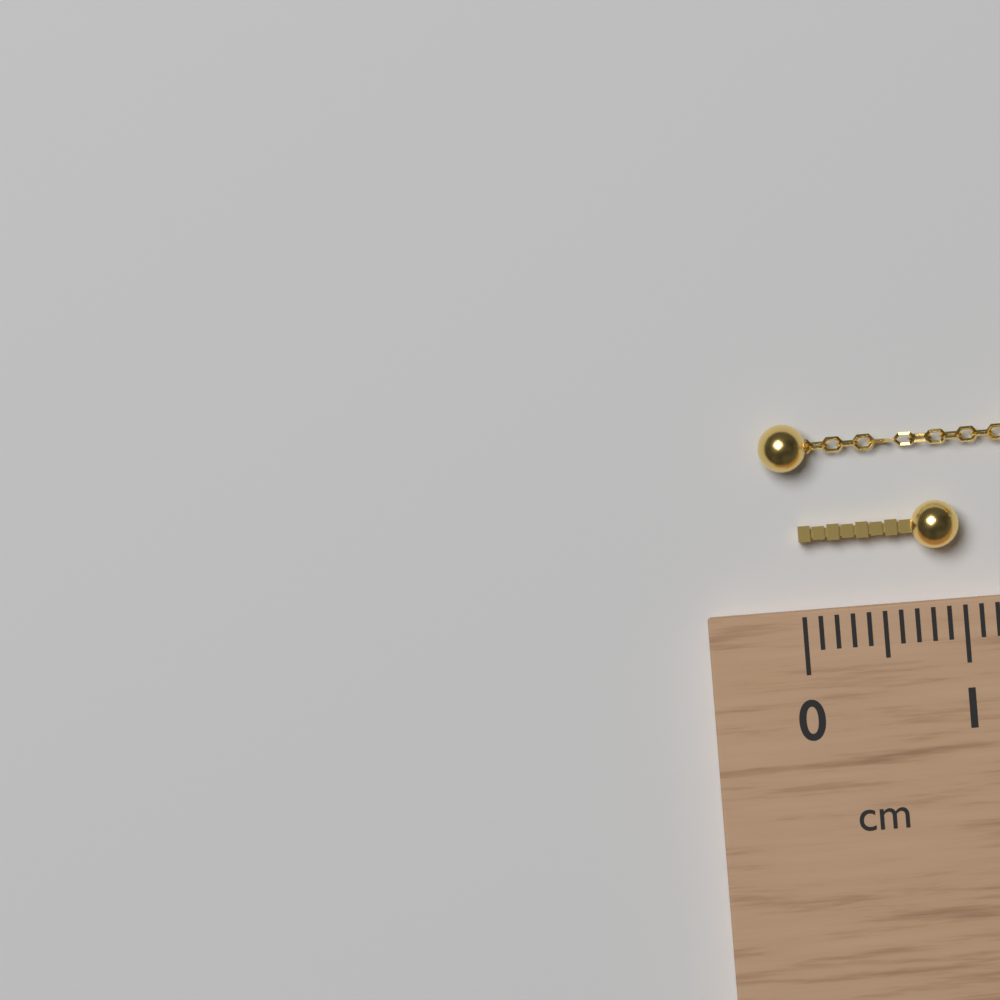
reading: 1.0 cm
